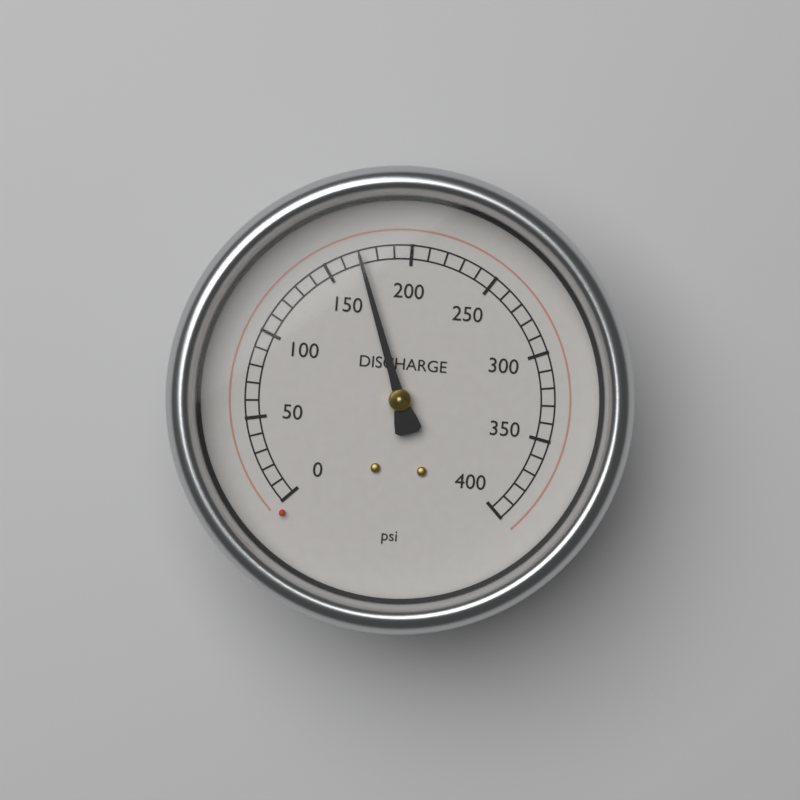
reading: 170 psi
